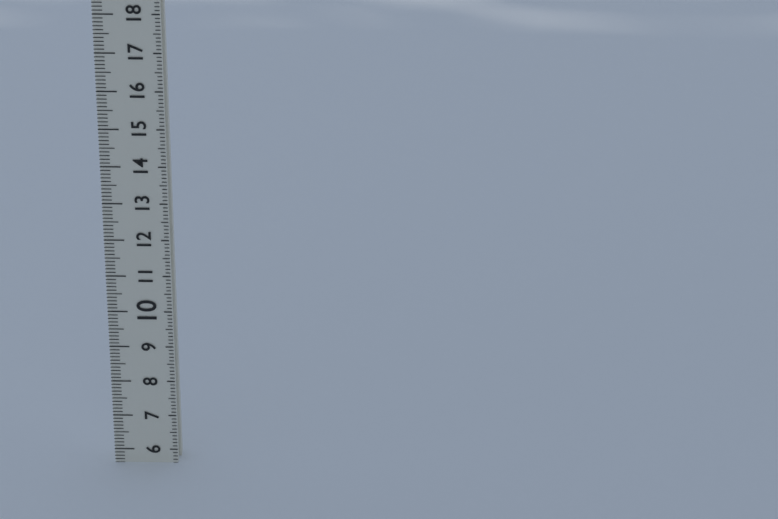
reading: 5.6 (no unit)
